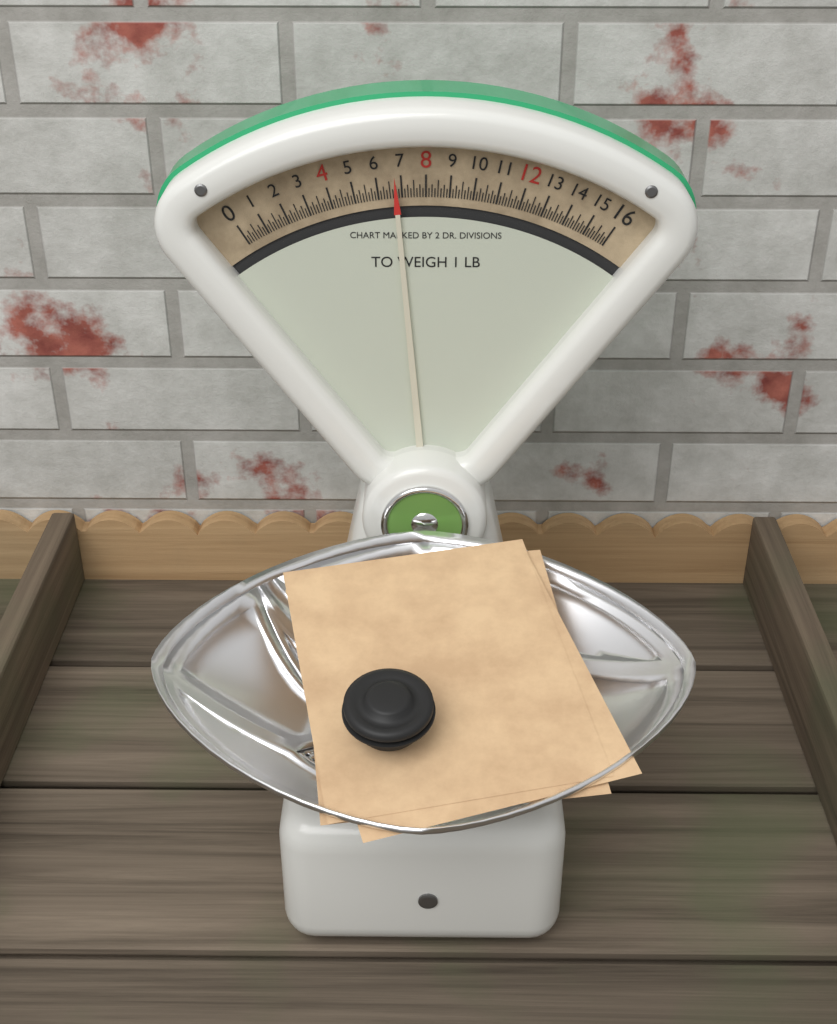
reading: 6.750 oz
